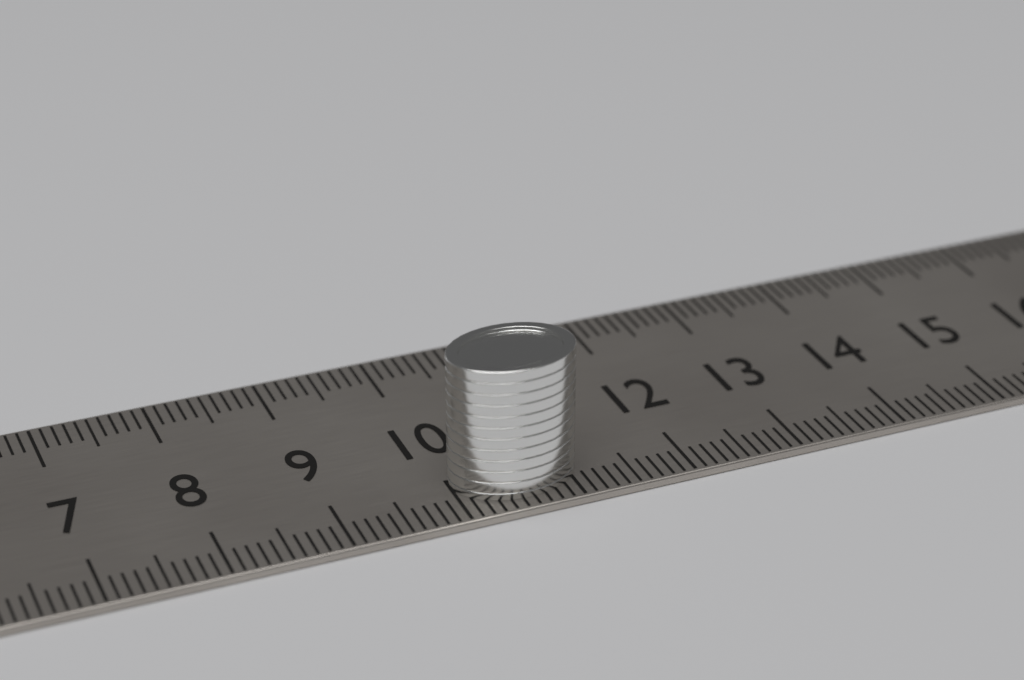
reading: 11.1 cm
